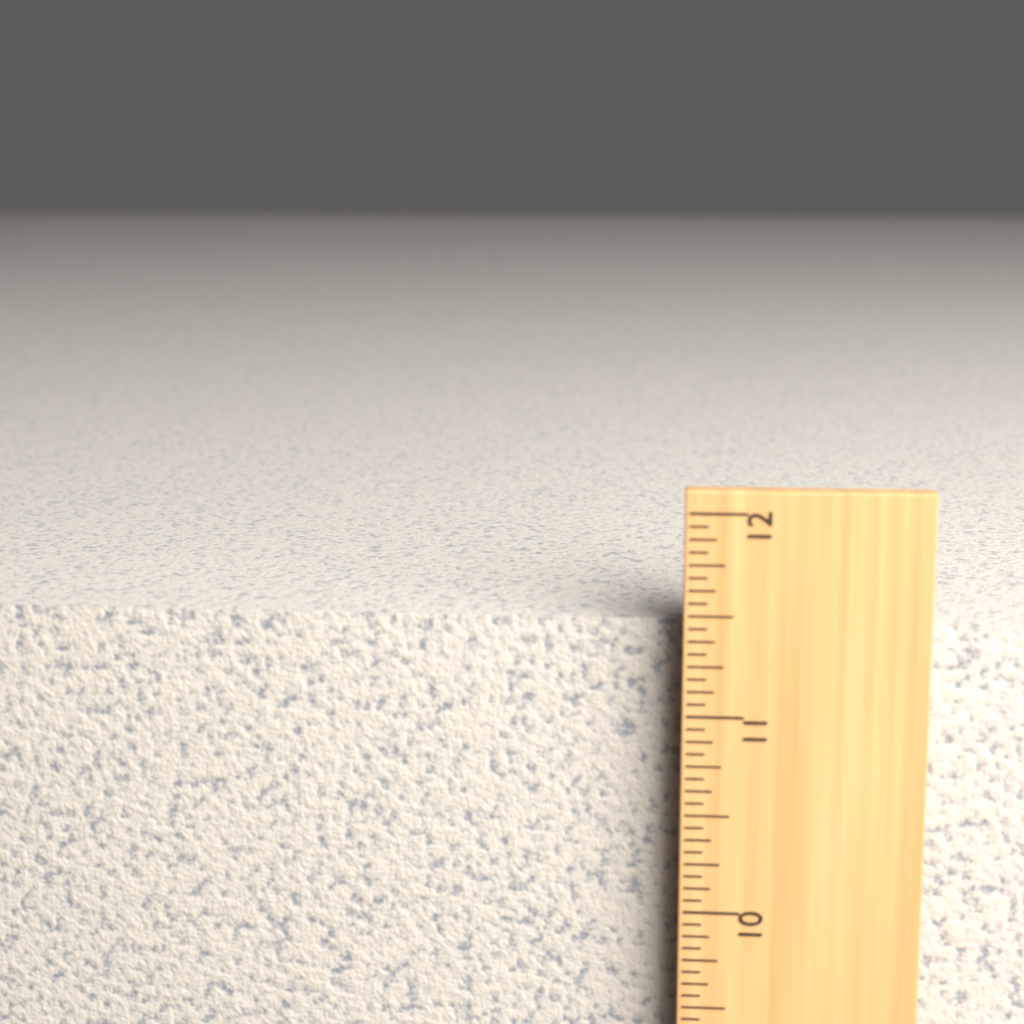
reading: 11.4375 in
